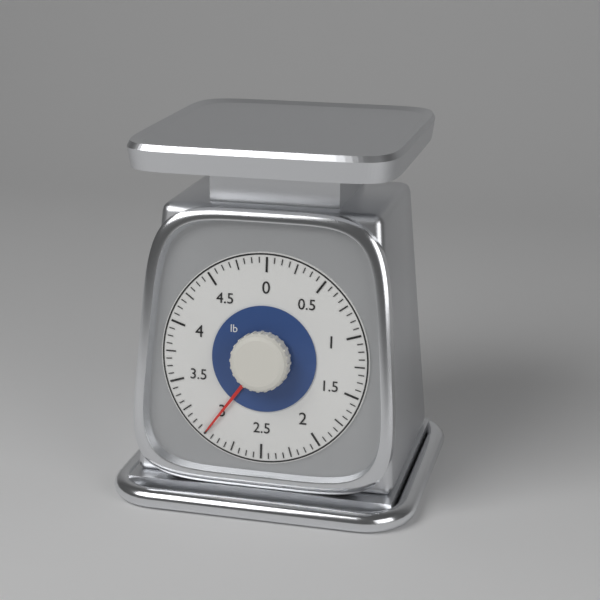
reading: 3.0000 lb
